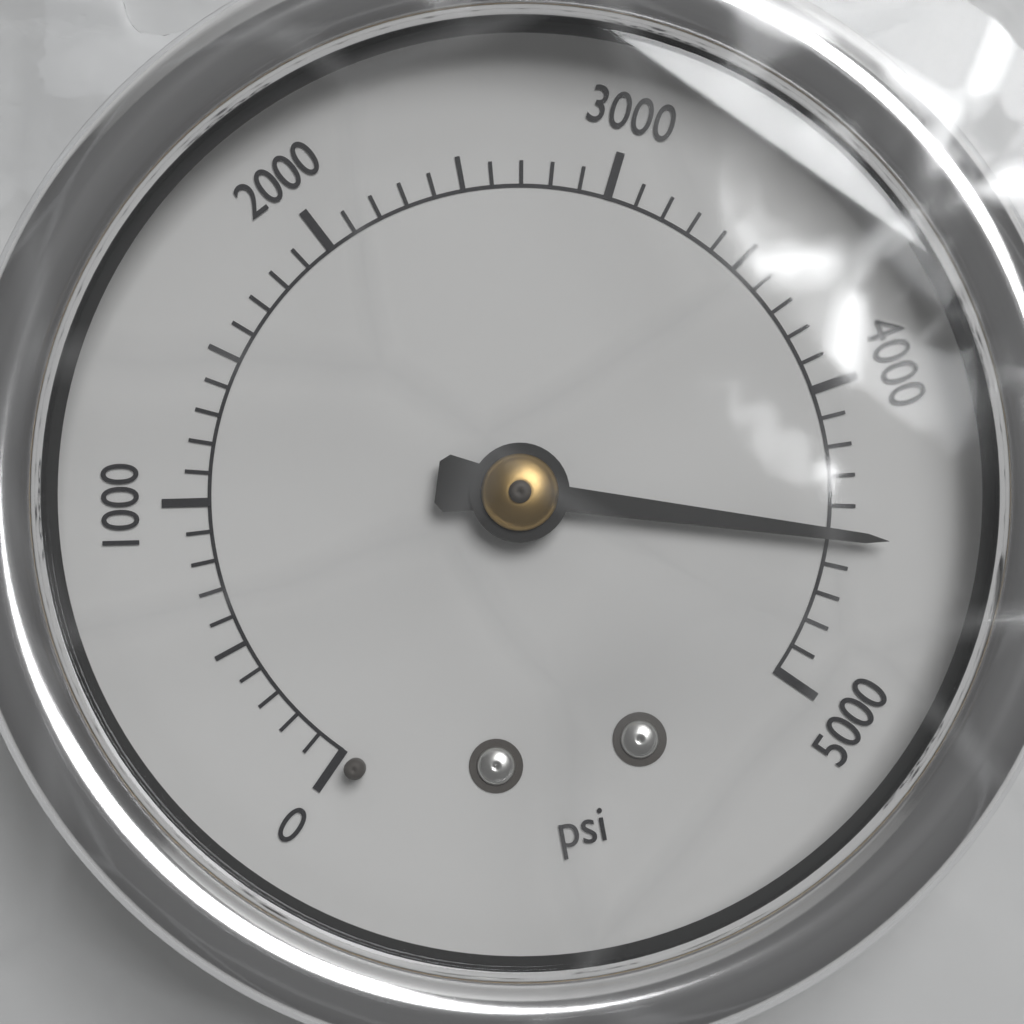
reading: 4500 psi
